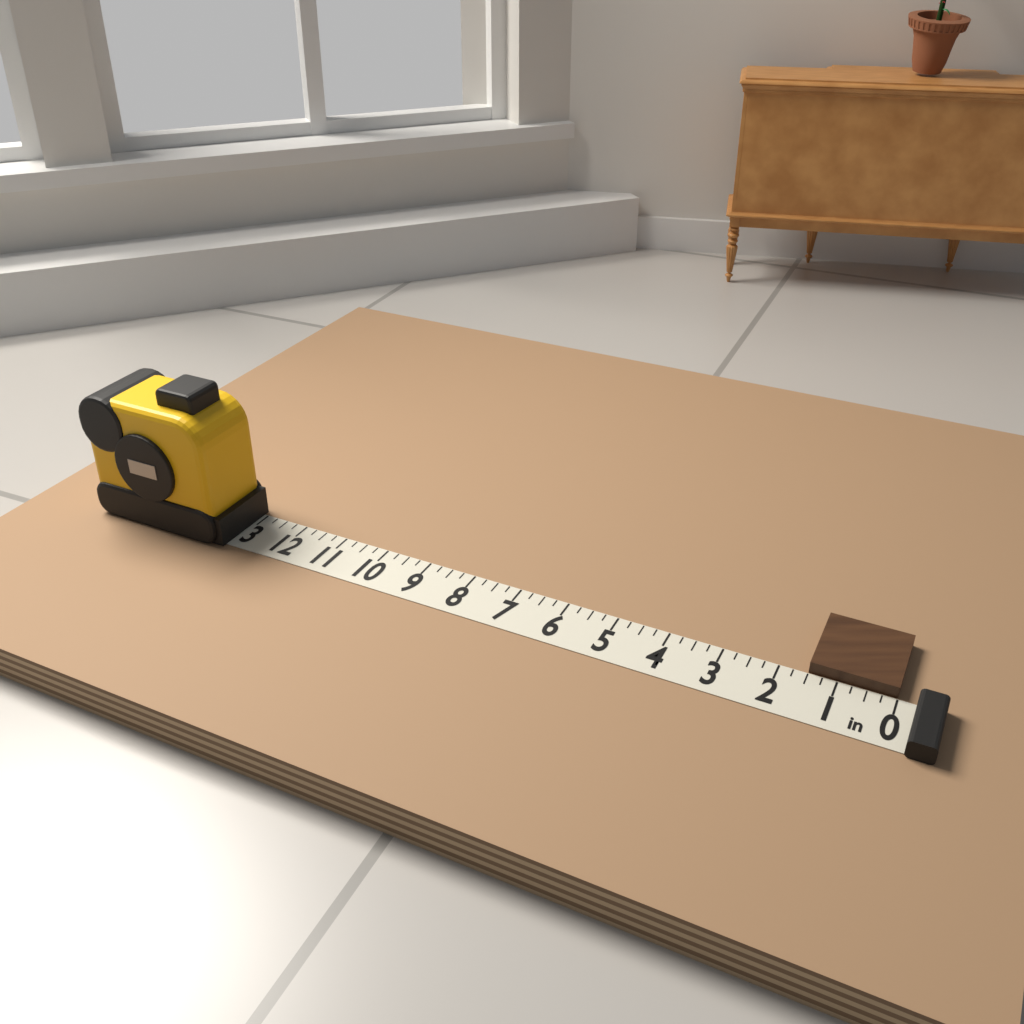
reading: 1.50 in
